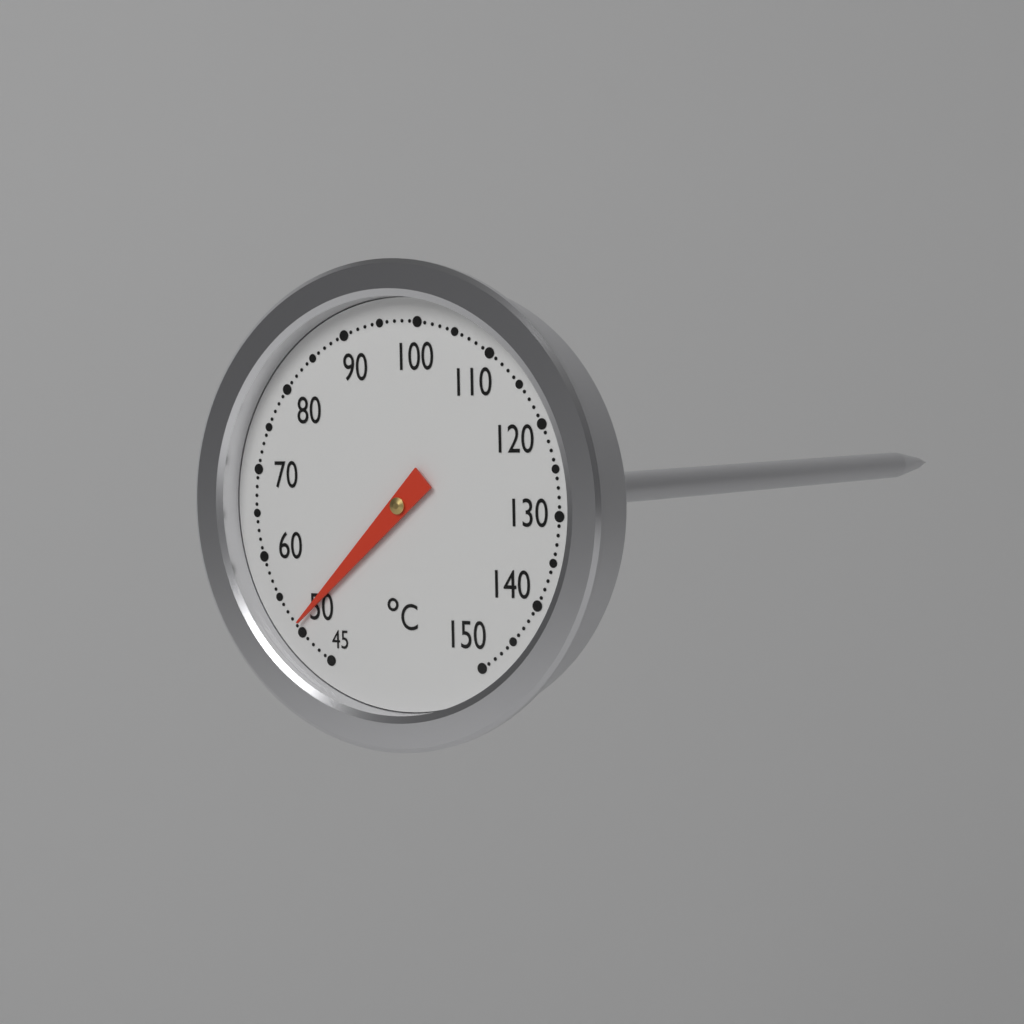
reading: 51 °C
